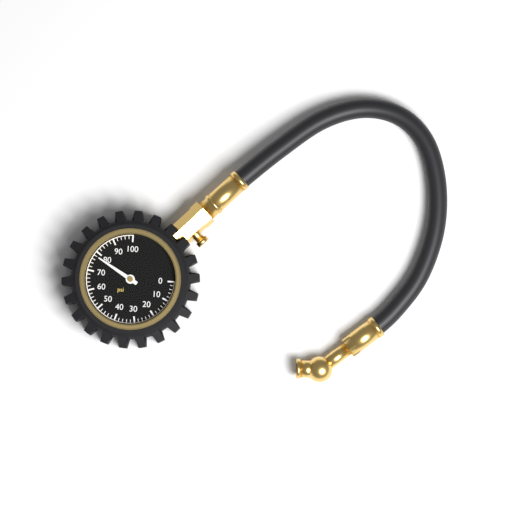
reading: 78 psi
